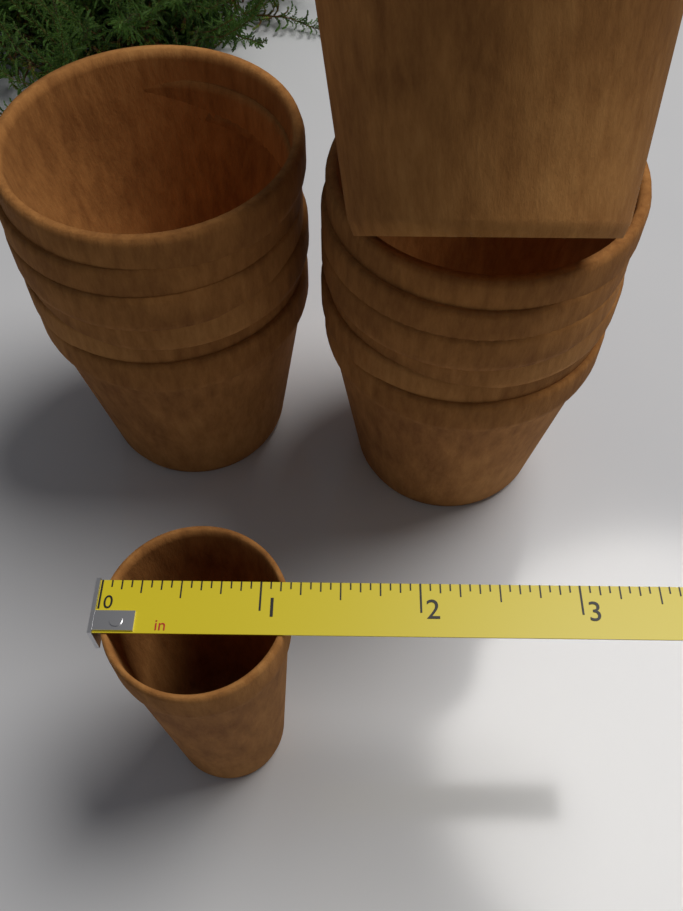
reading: 1.1875 in
